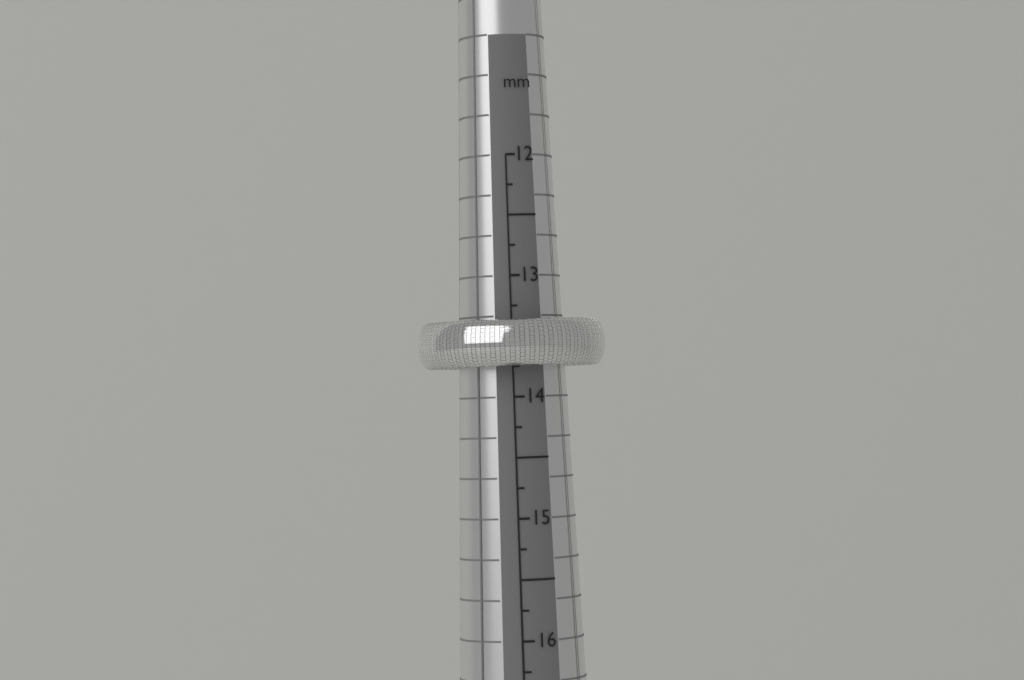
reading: 13.75 mm
